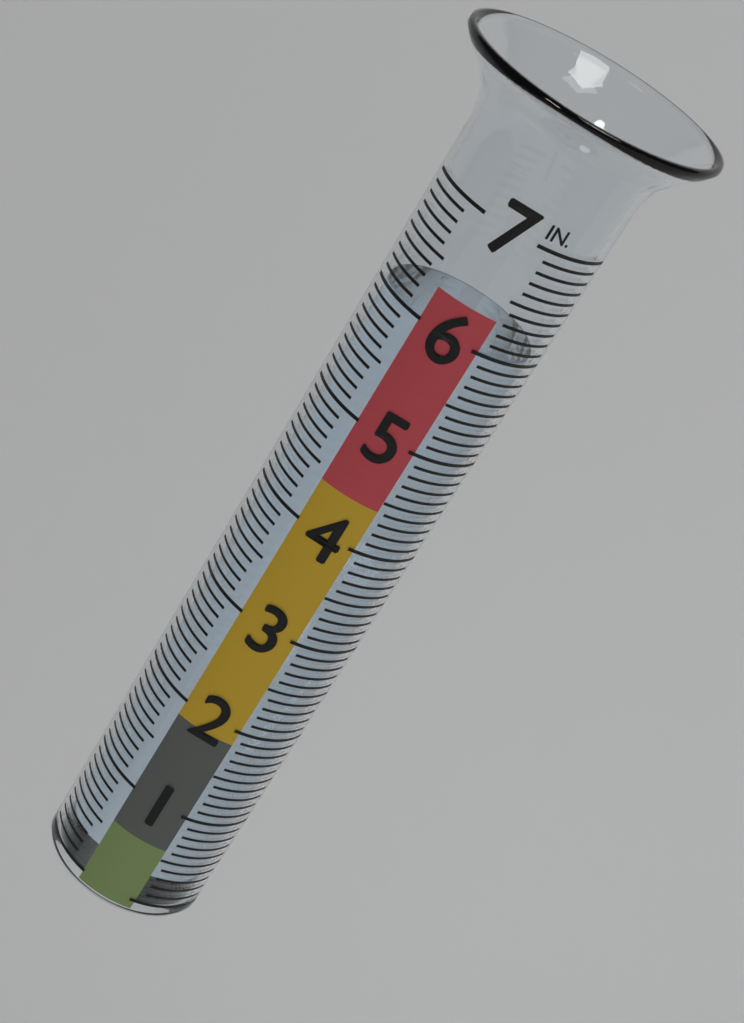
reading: 6.0 in
